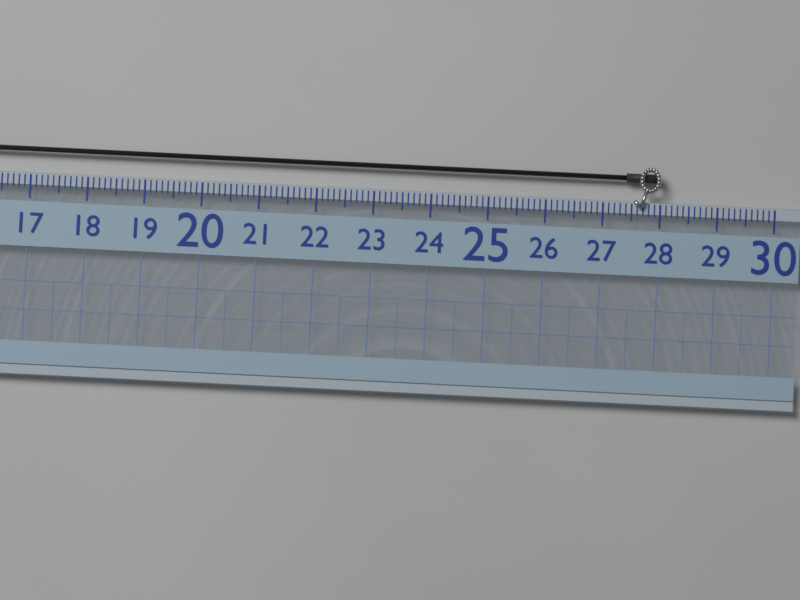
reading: 28.0 (no unit)
